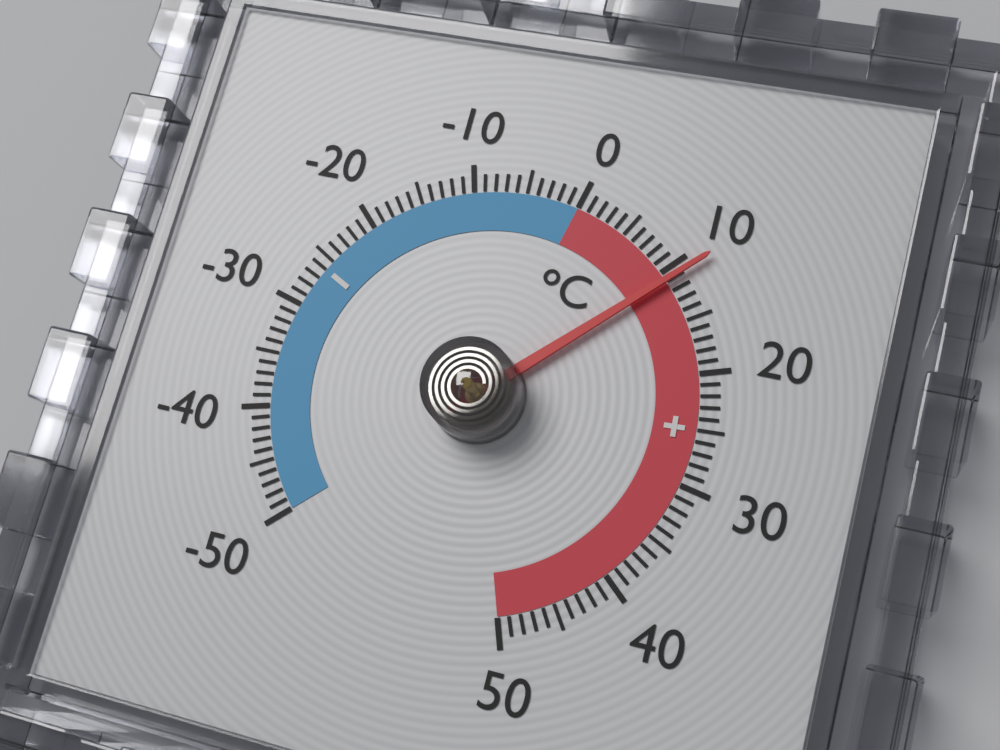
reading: 11 °C
